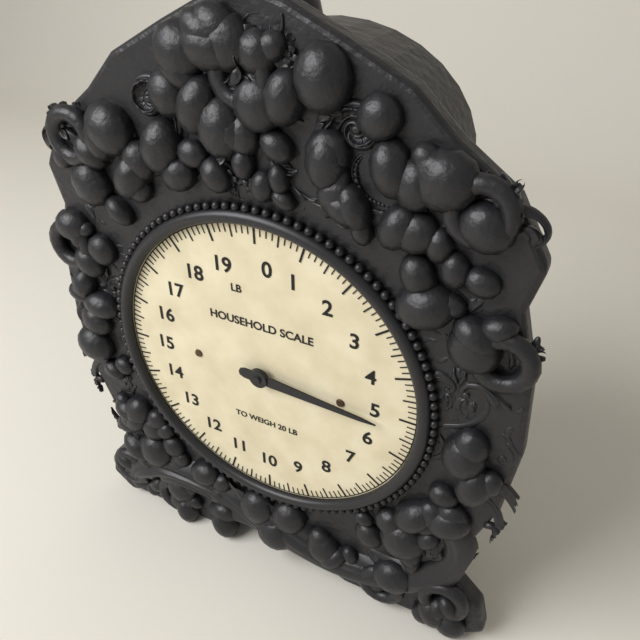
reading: 5.250 lb
